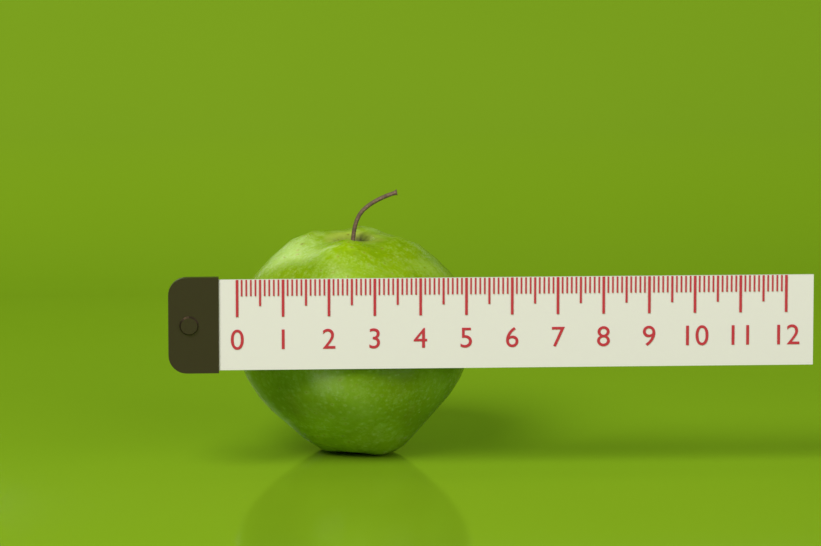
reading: 5.3 (no unit)
